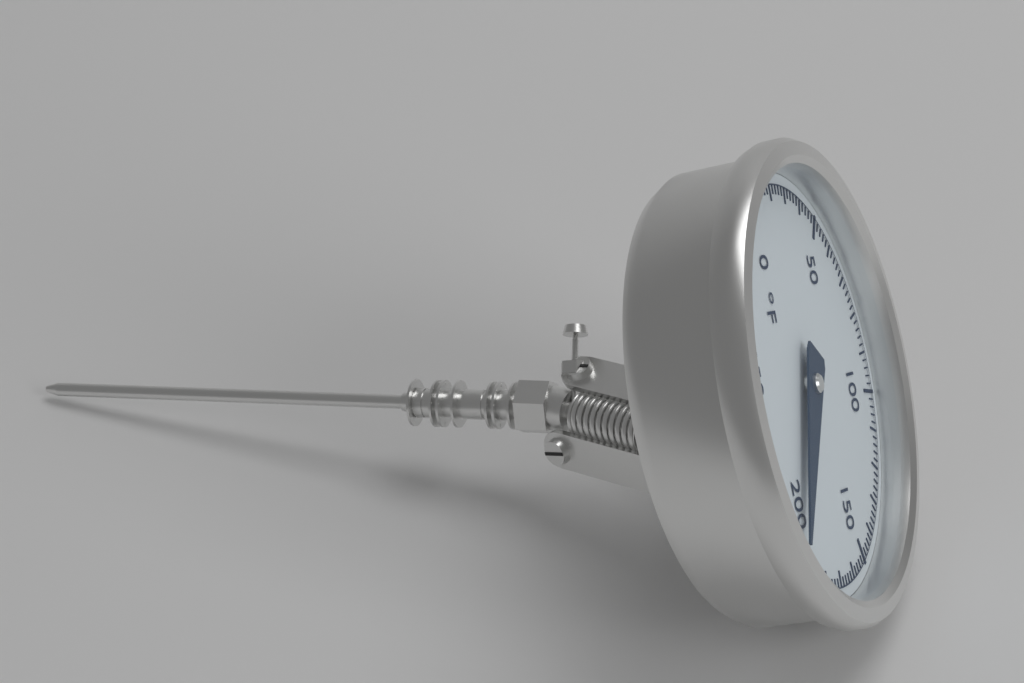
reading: 196 °F
